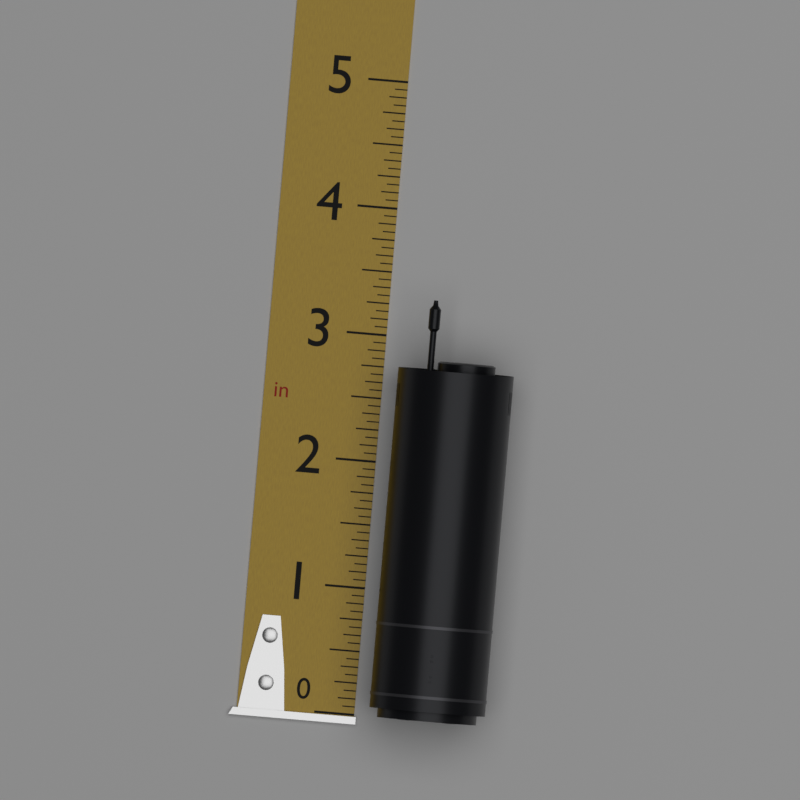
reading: 3.3125 in
